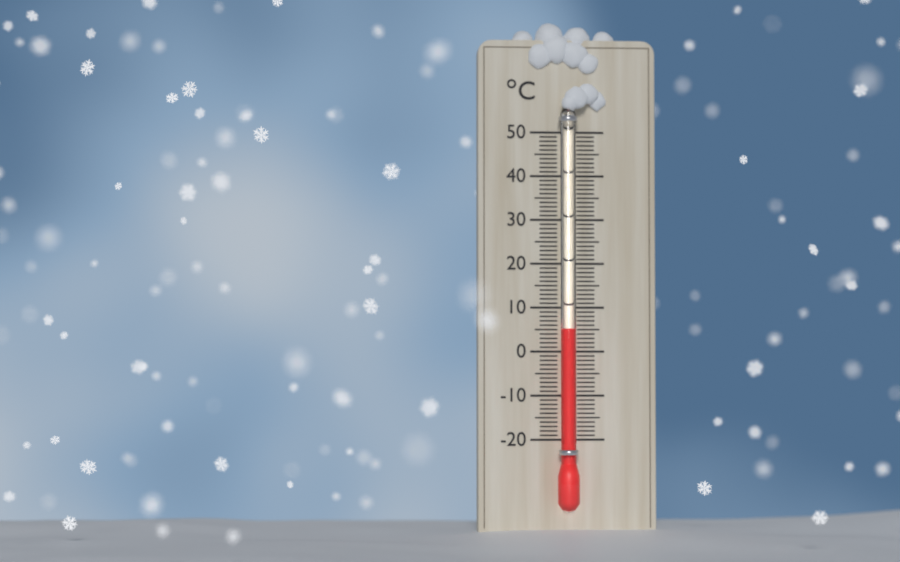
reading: 5 °C
